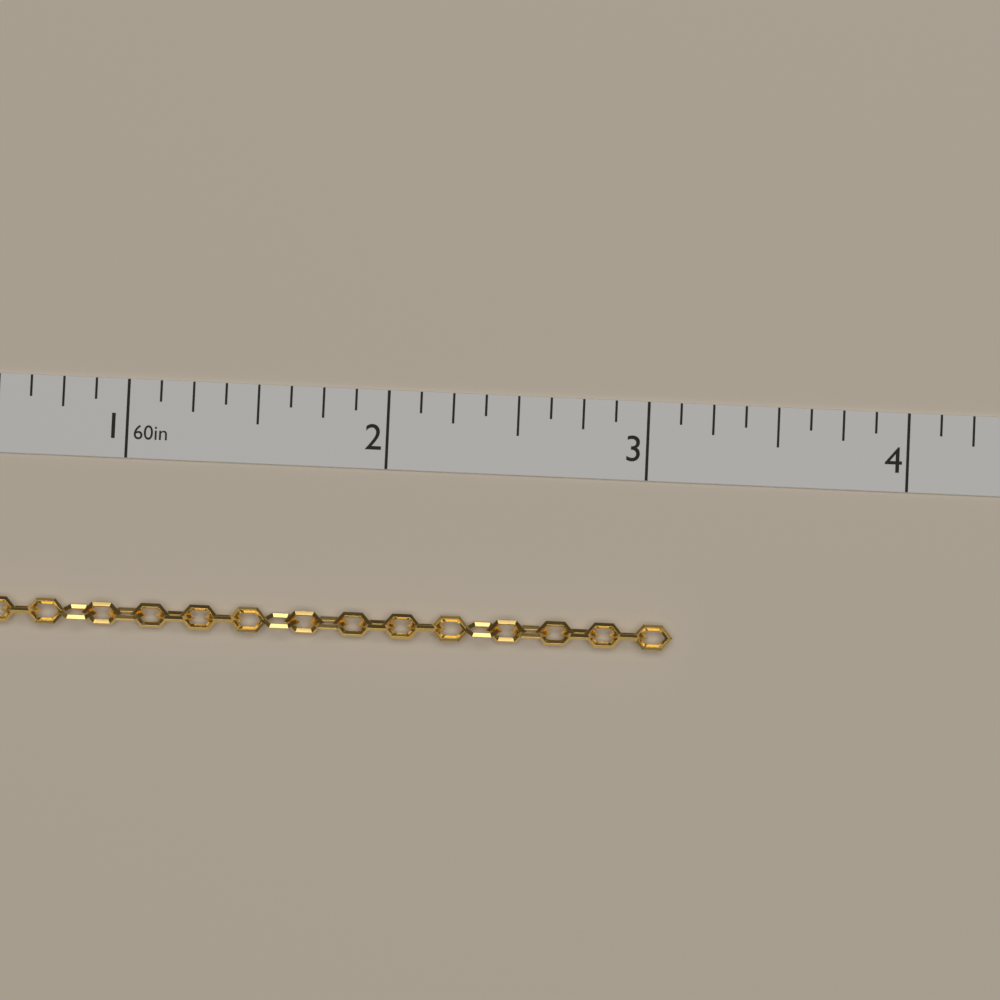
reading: 3.125 in
